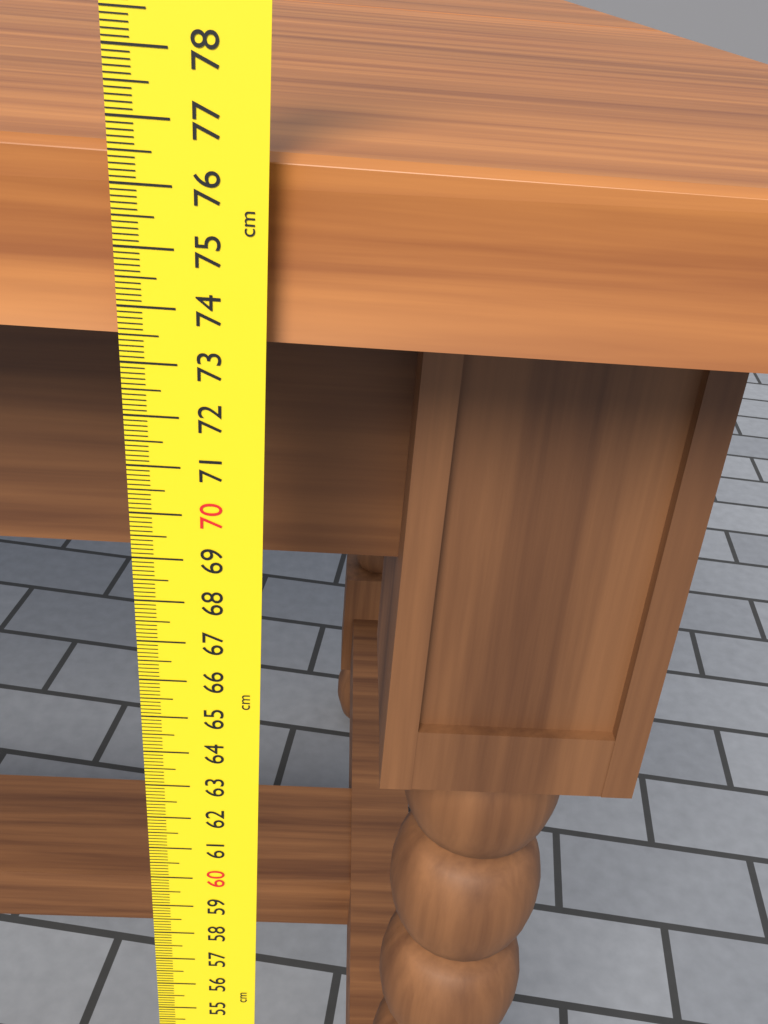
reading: 76.5 cm
